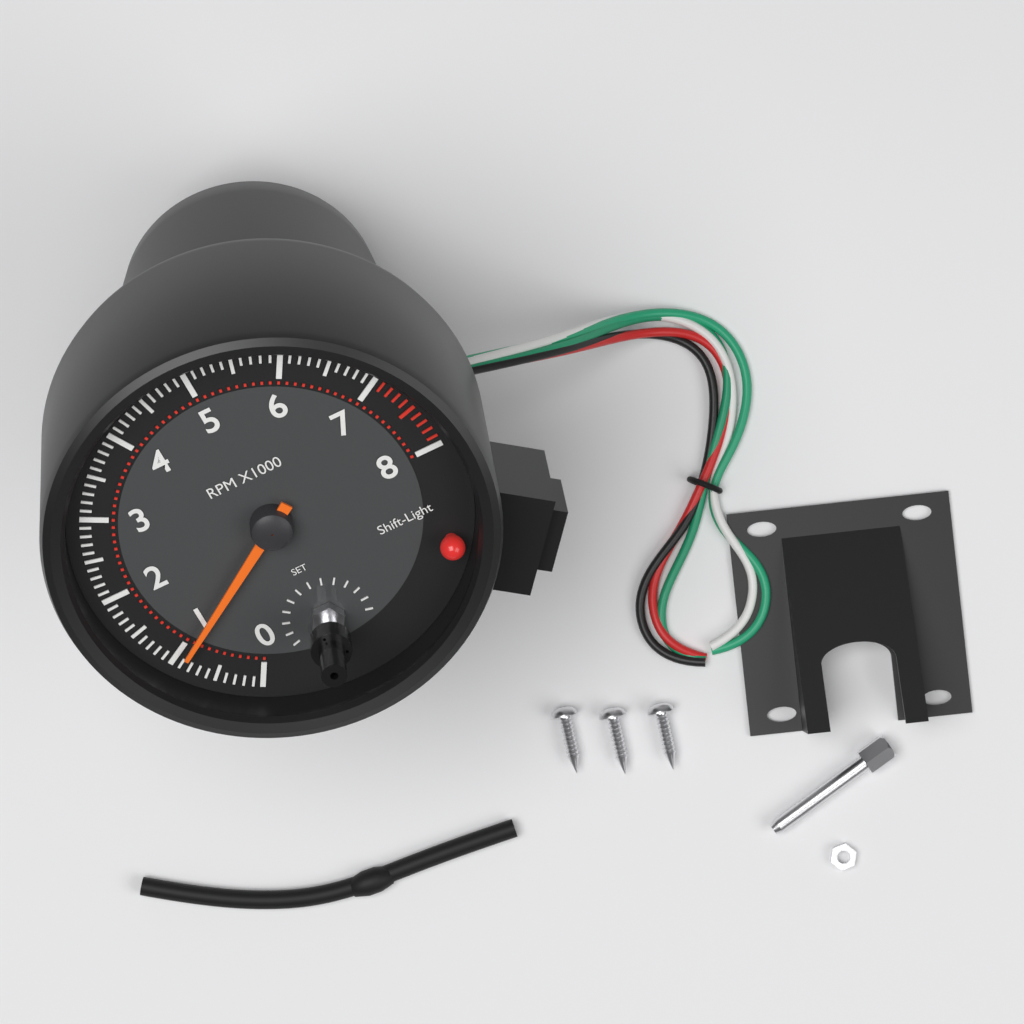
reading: 900 RPM
